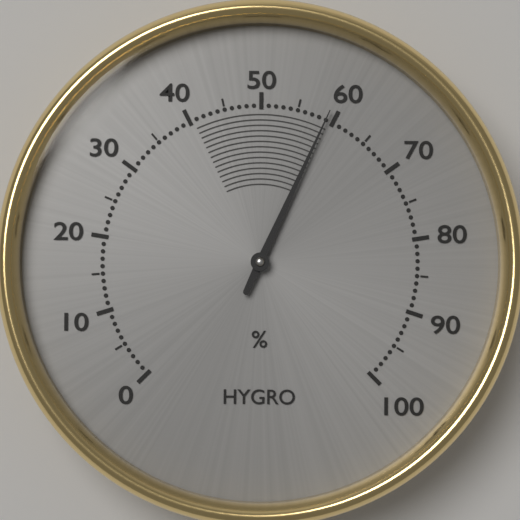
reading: 59 %
